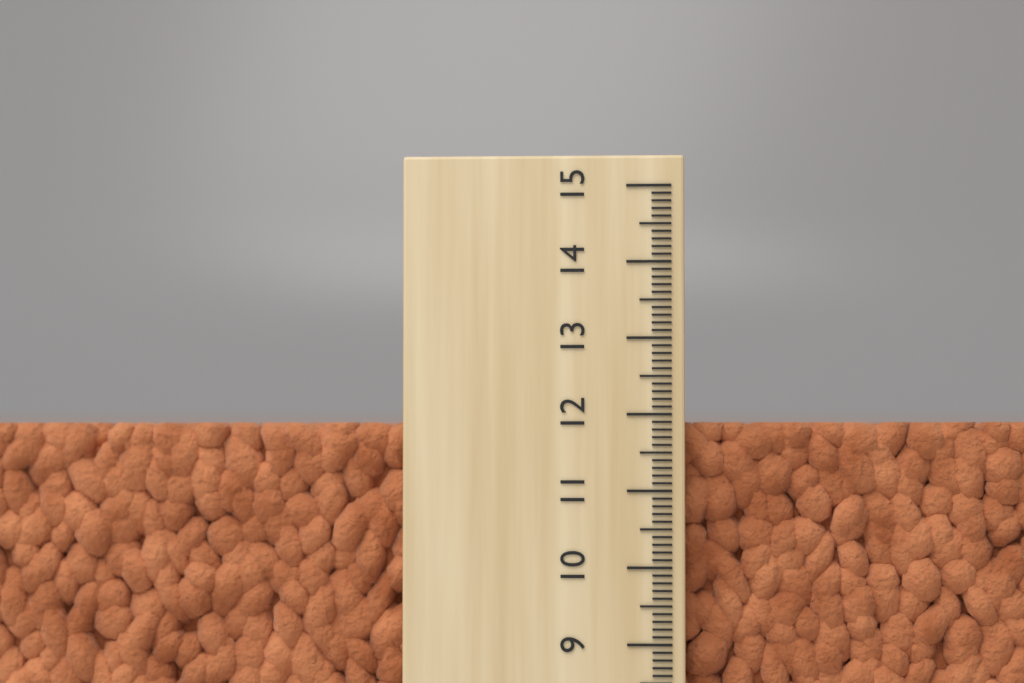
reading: 11.9 (no unit)
